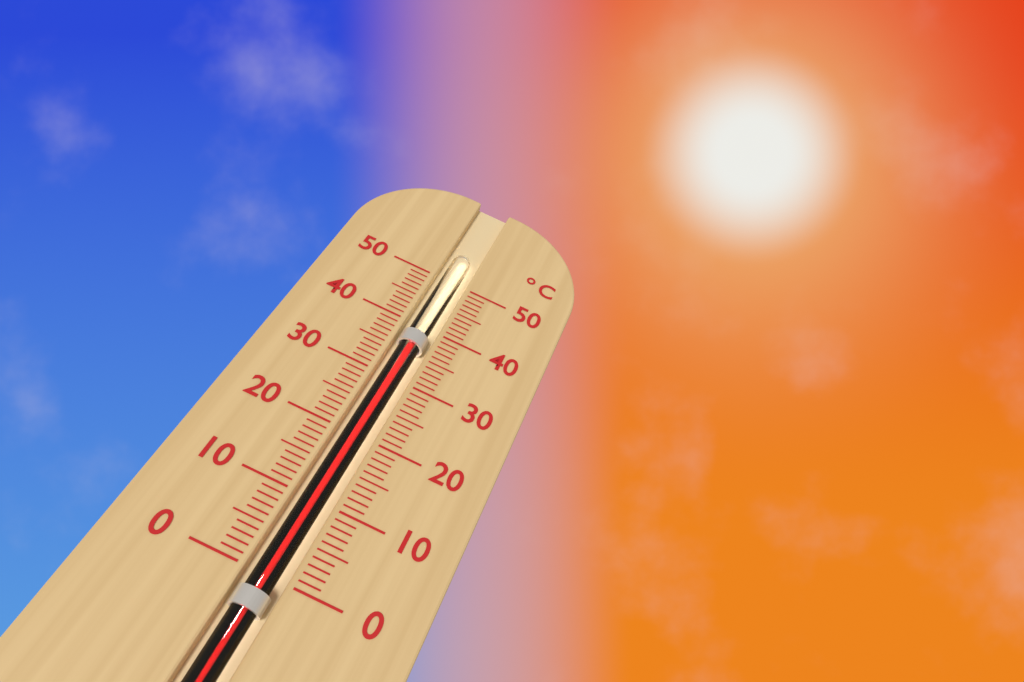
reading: 37 °C
